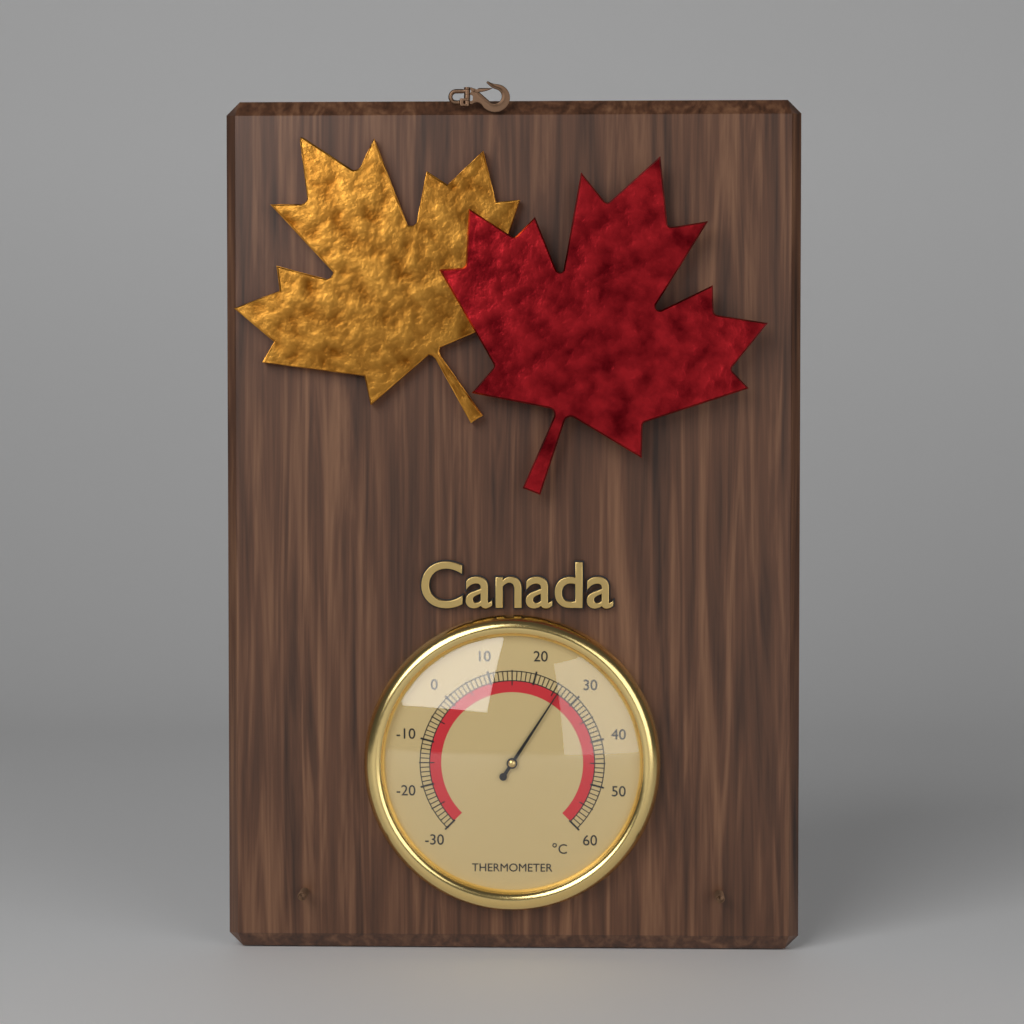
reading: 26 °C
